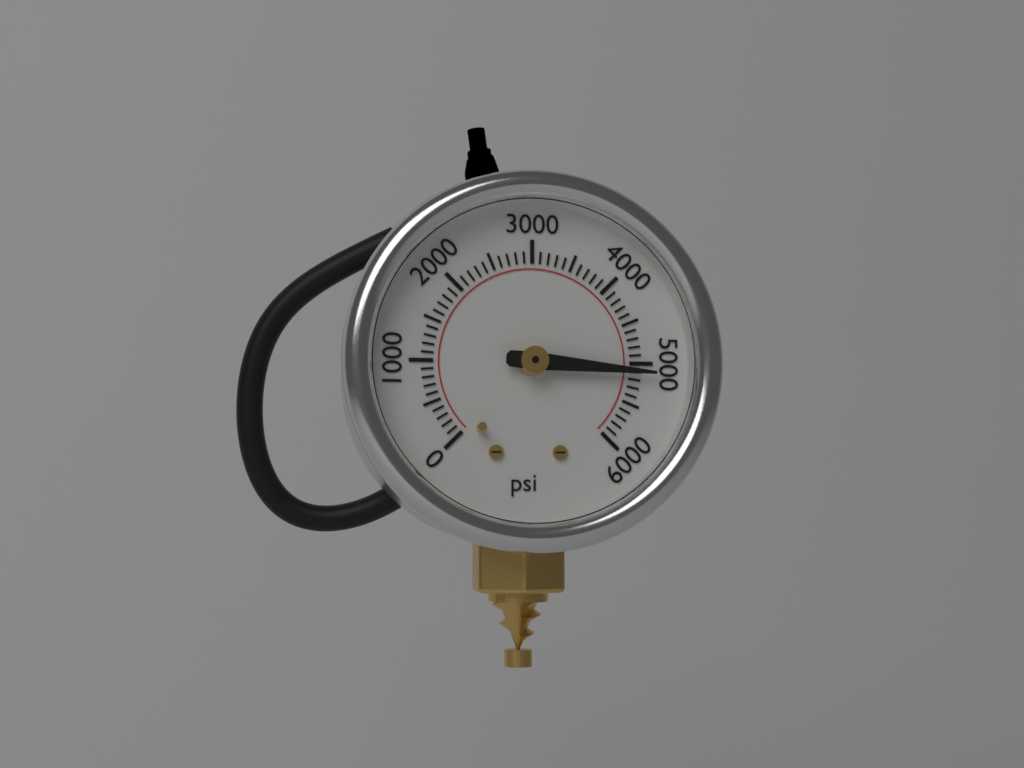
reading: 5100 psi
